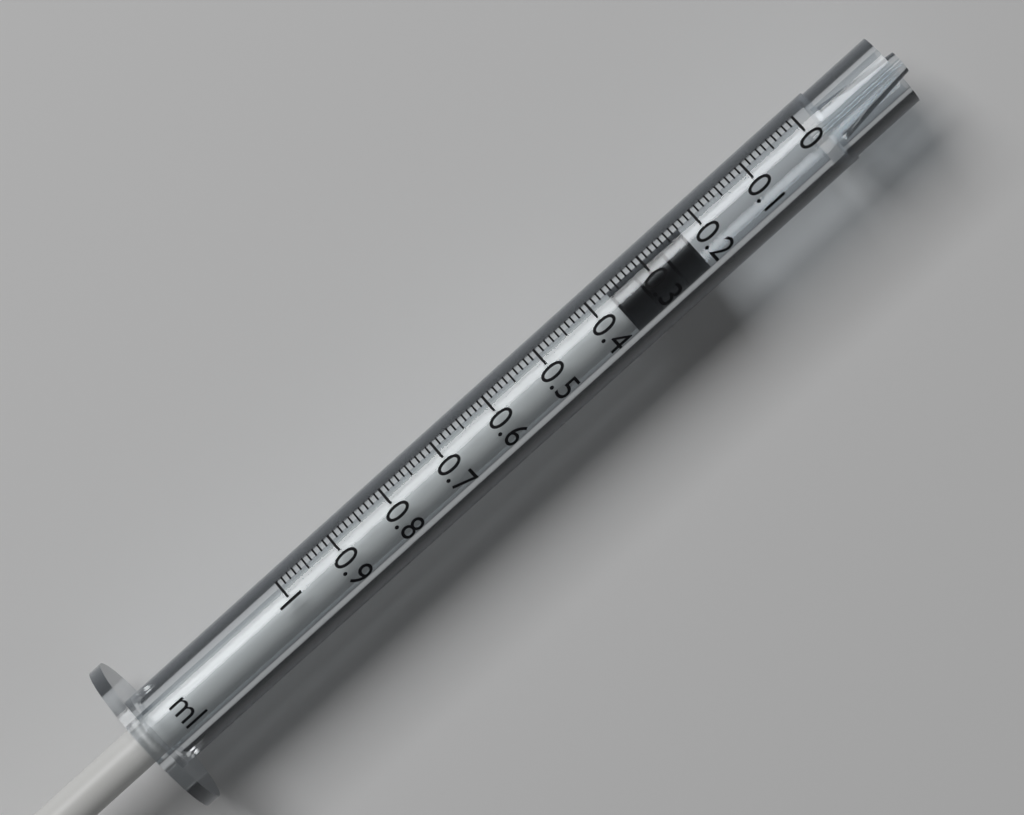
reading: 0.23 ml
